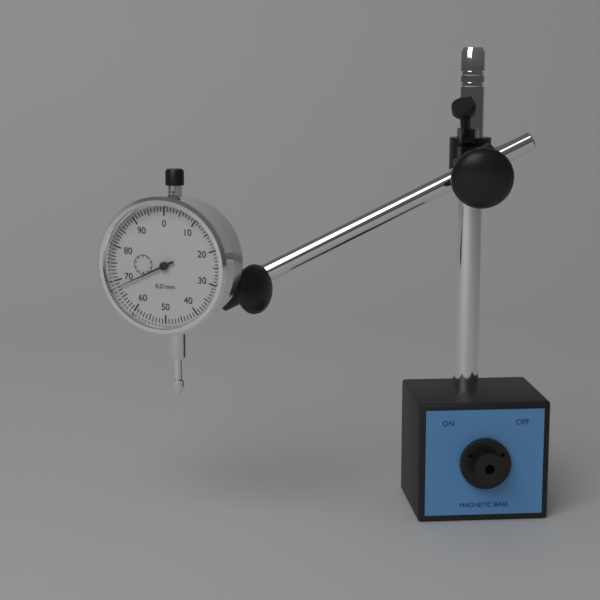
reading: 0.68 mm
